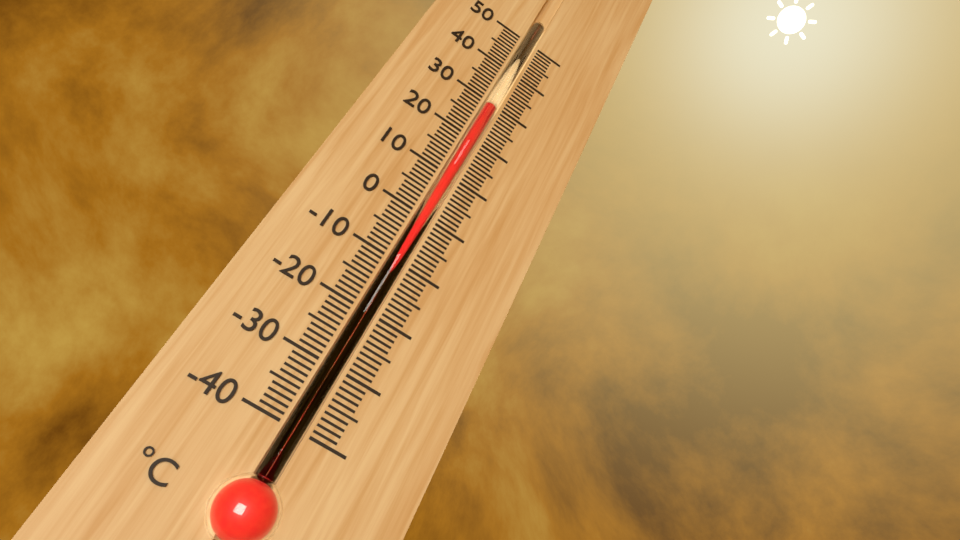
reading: 29 °C
